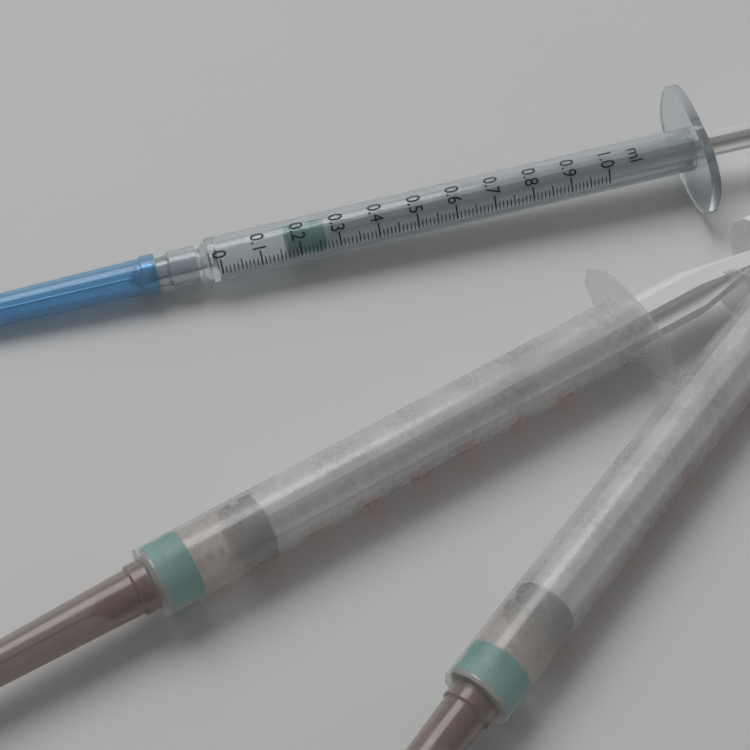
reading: 0.17 ml
